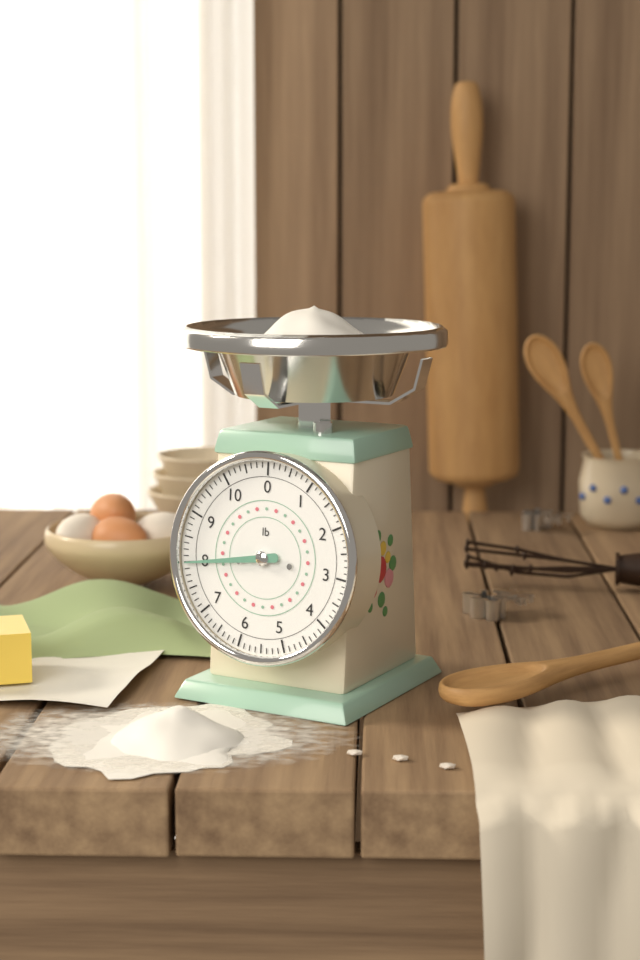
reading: 8.000 lb
